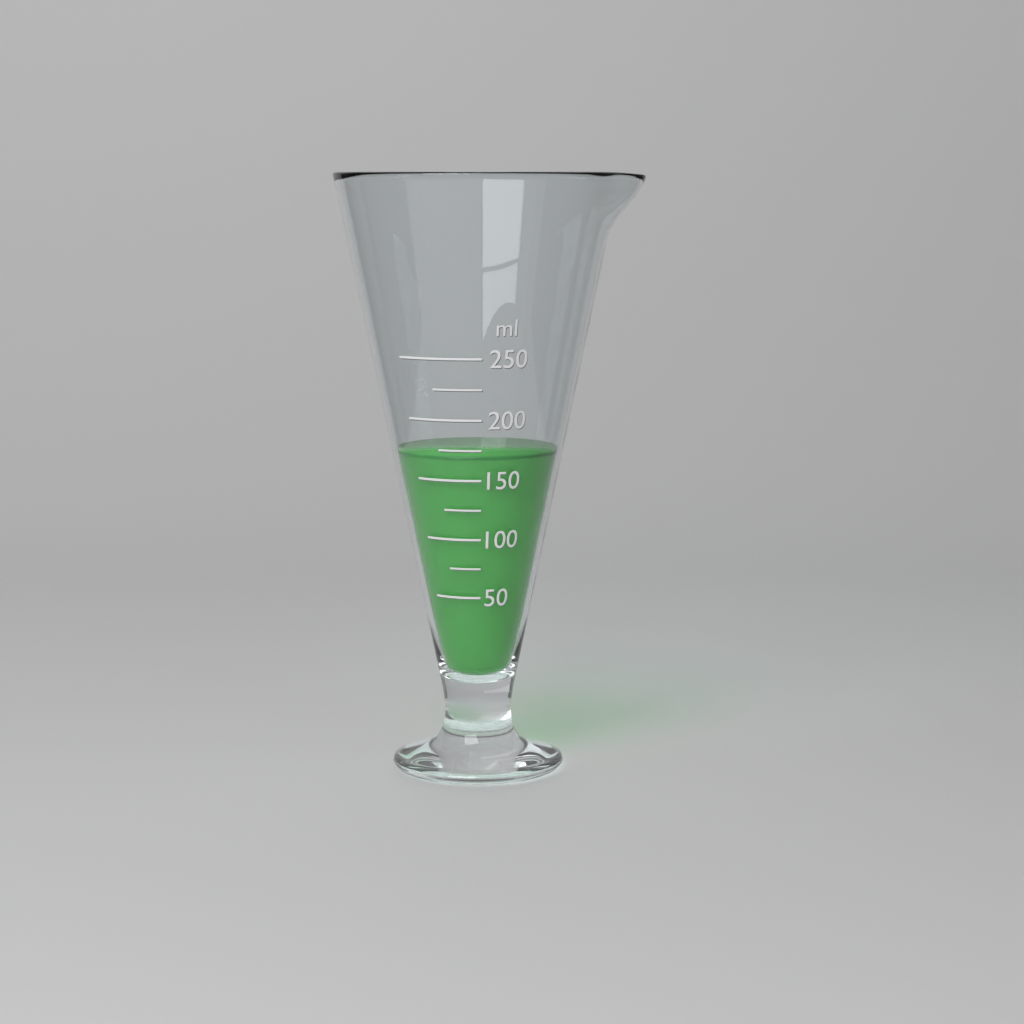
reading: 170 ml
